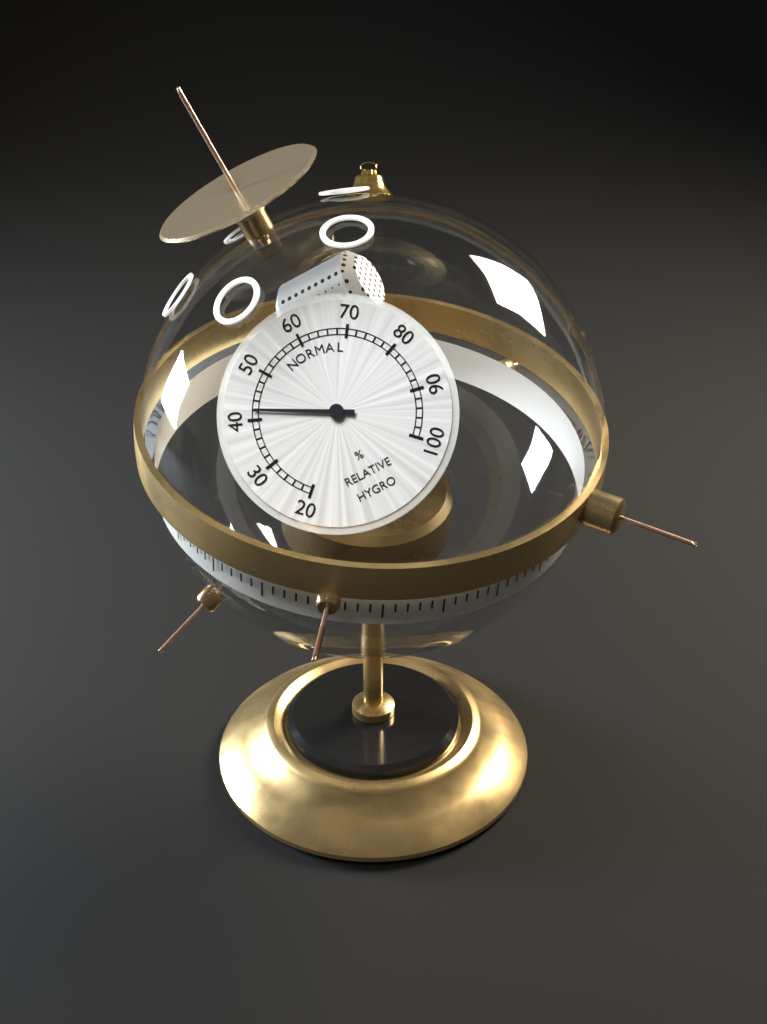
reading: 42 %
